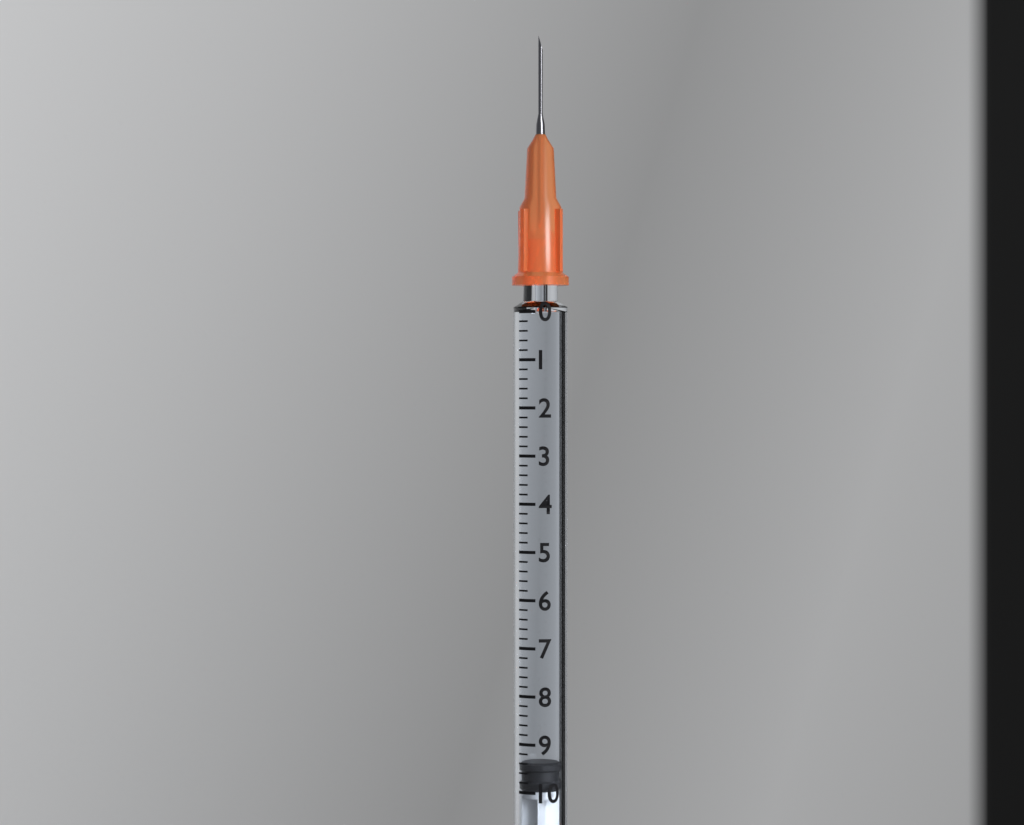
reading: 9.4 (no unit)
